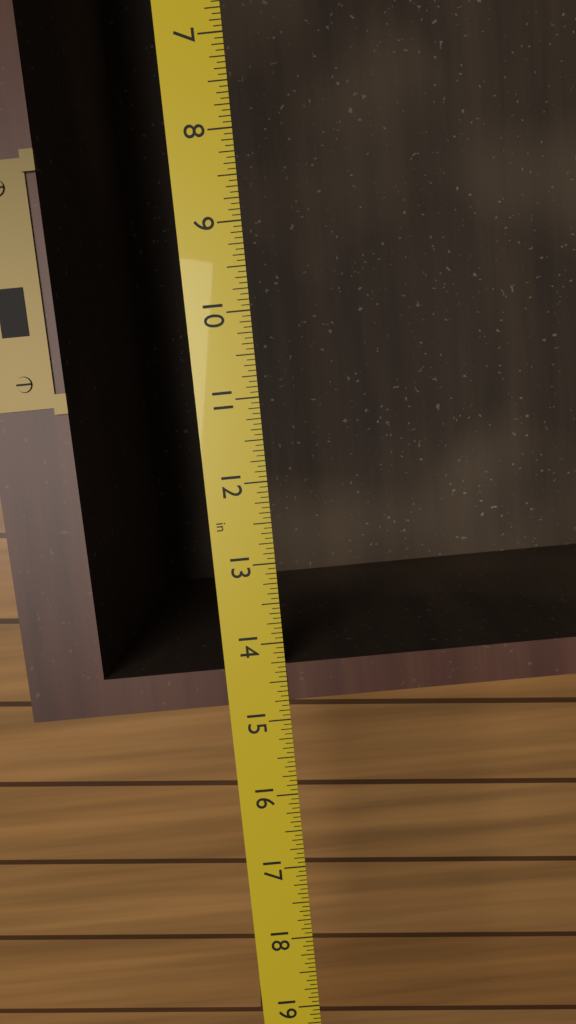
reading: 14.7500 in
